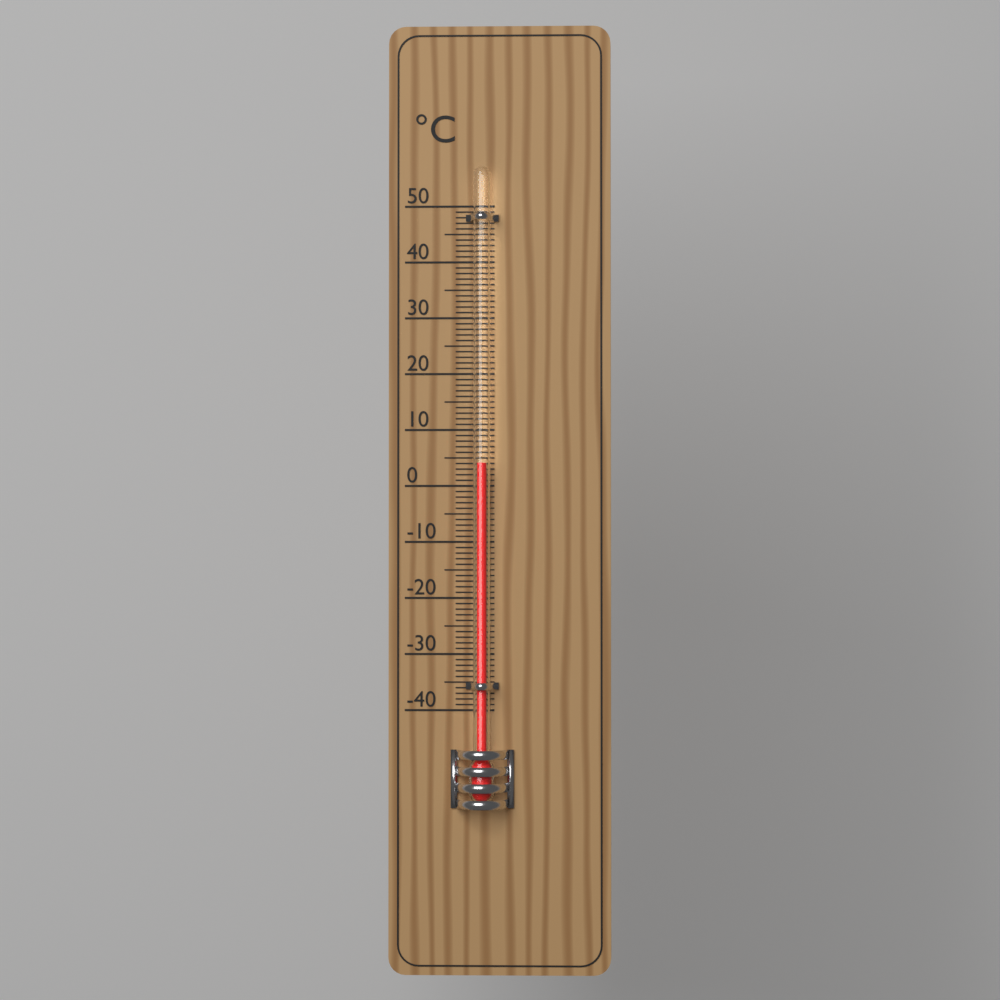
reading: 4 °C
